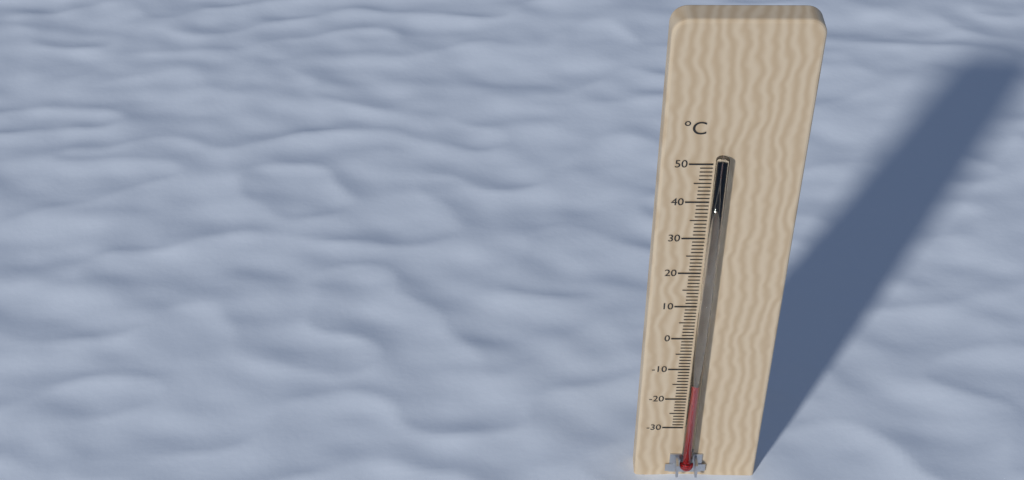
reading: -13 °C
